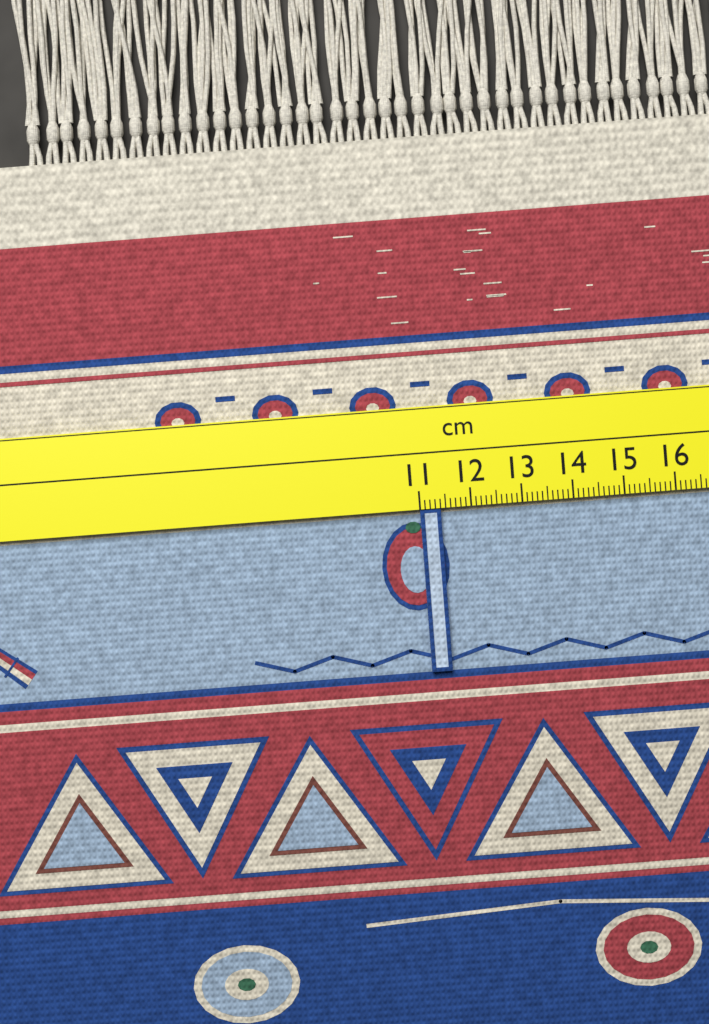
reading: 11.4 cm
